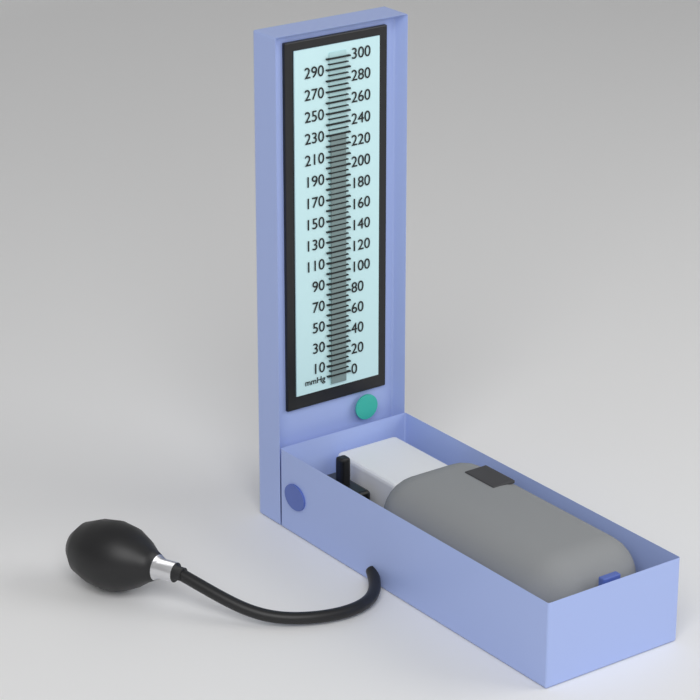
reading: 230 mmHg
